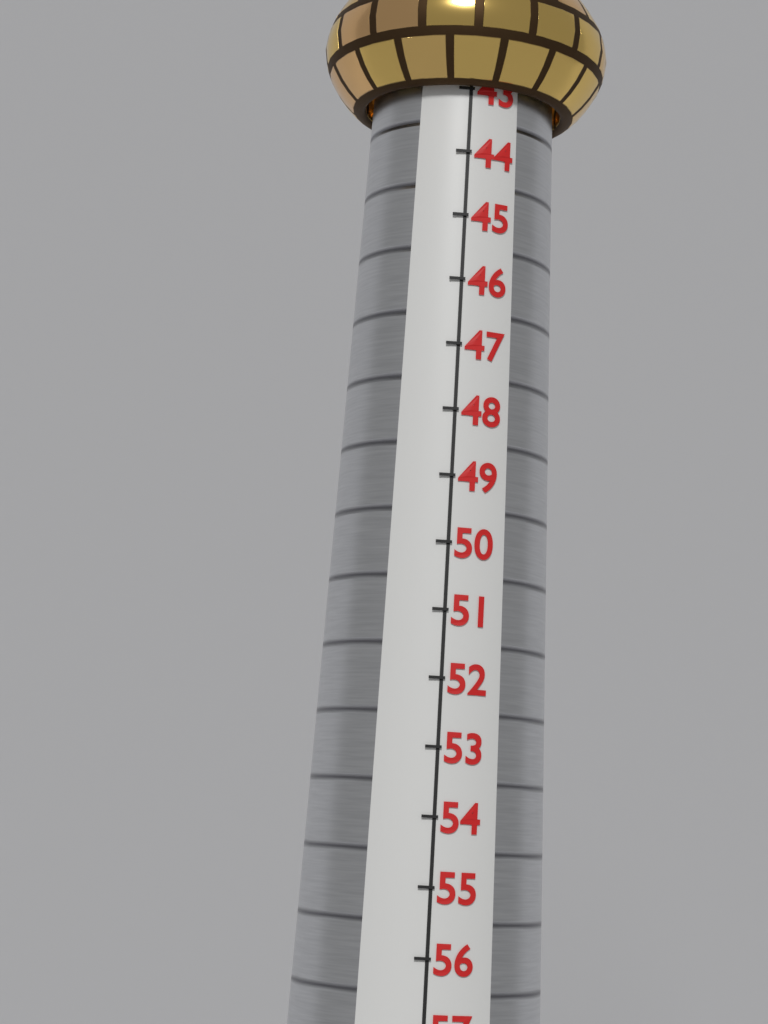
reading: 43 (no unit)
